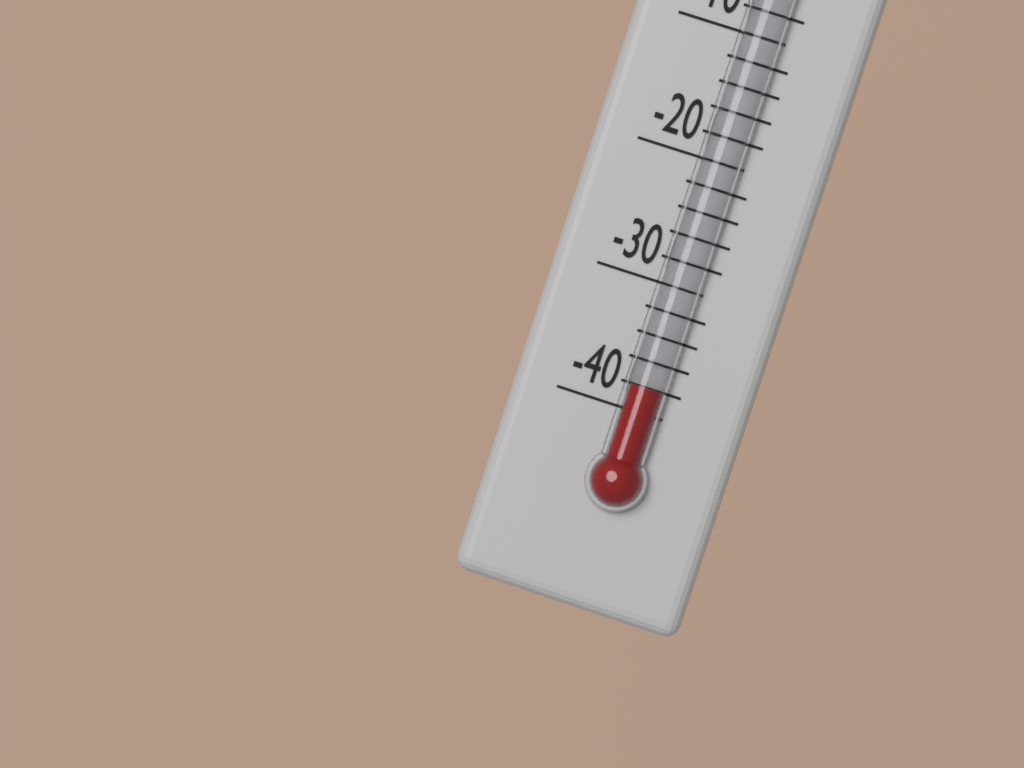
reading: -38 °F
